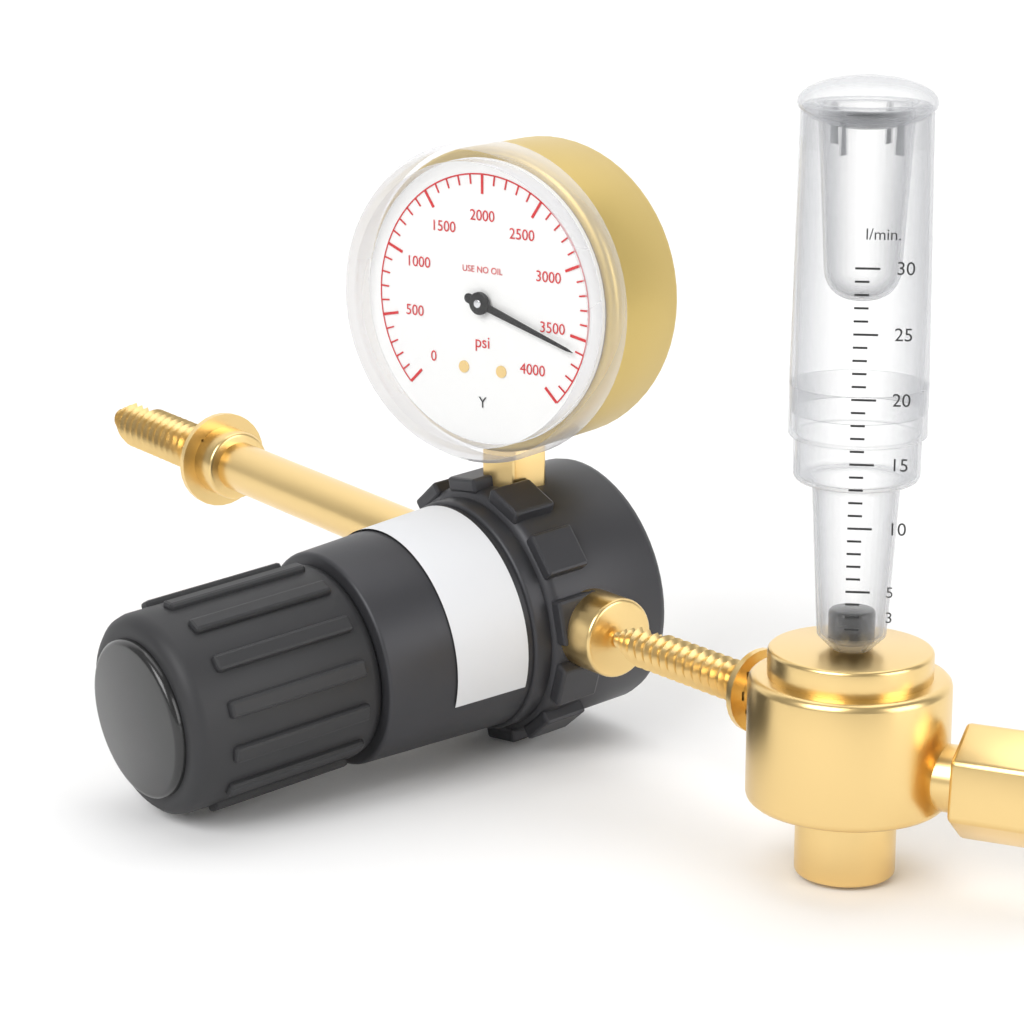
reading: 3600 psi
